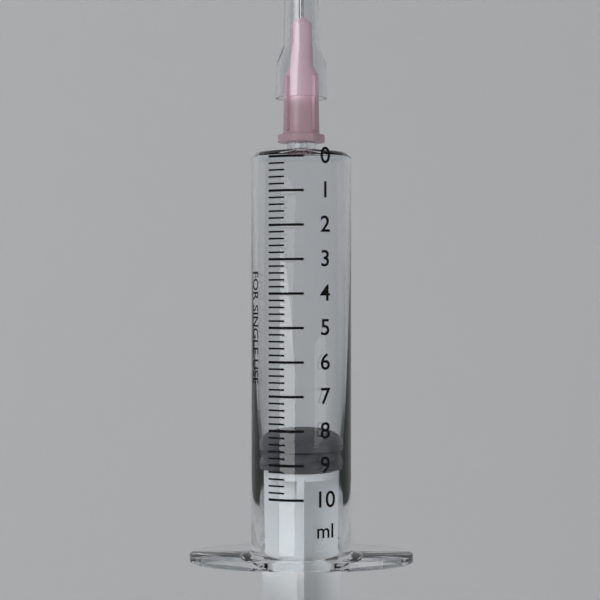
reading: 8.4 ml
